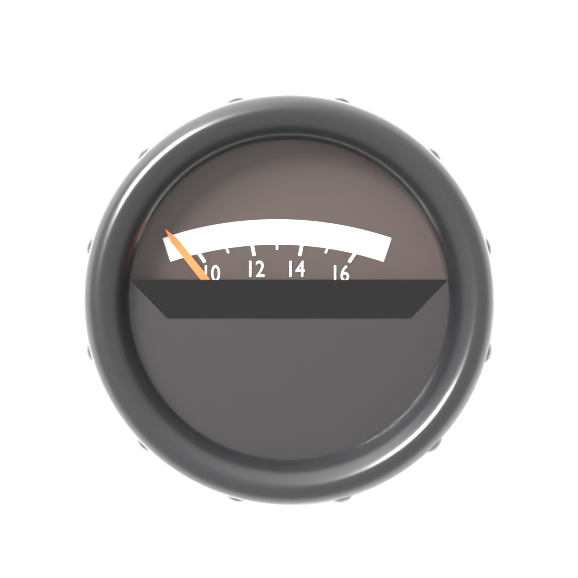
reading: 9.6 V
